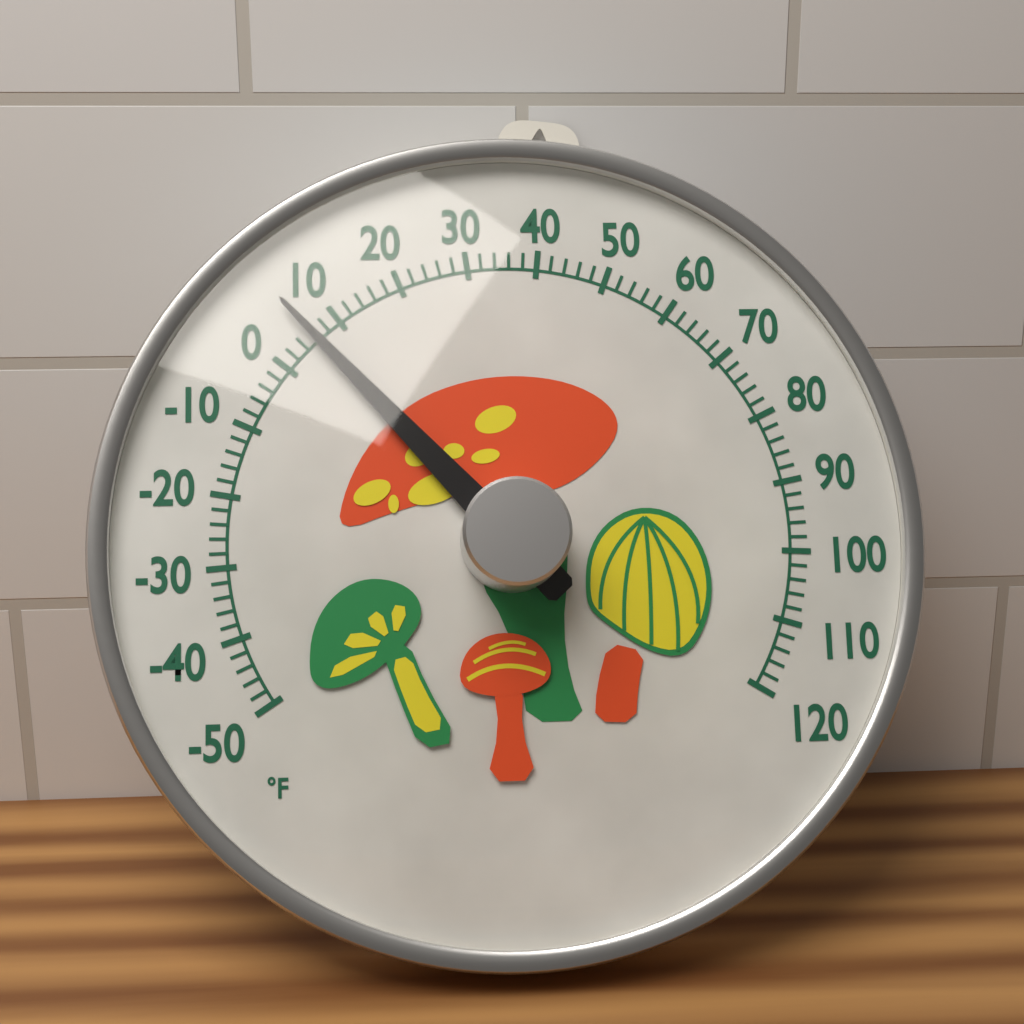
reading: 6 °F
